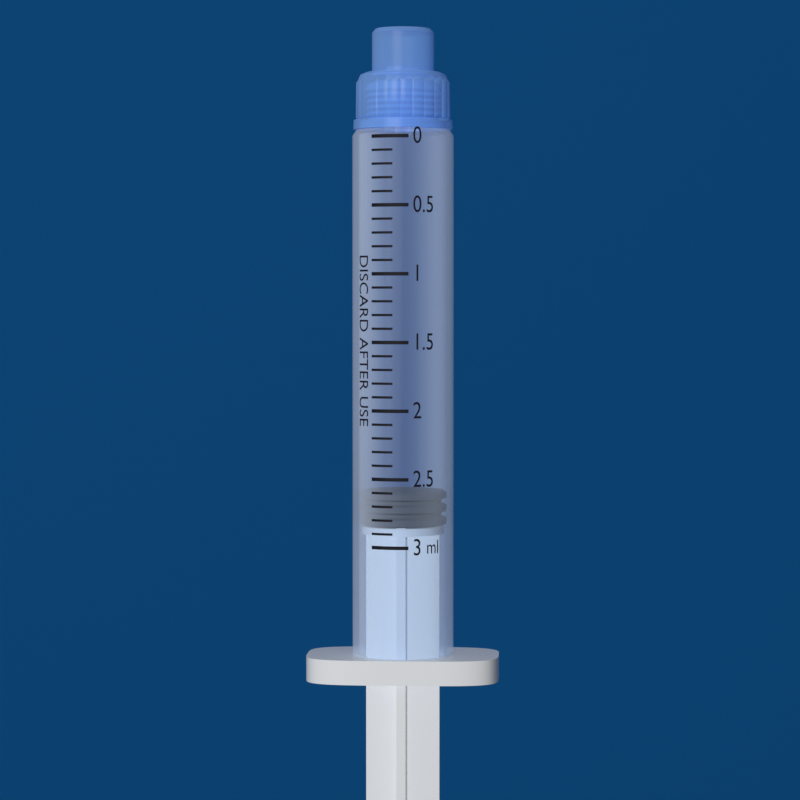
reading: 2.6 ml
